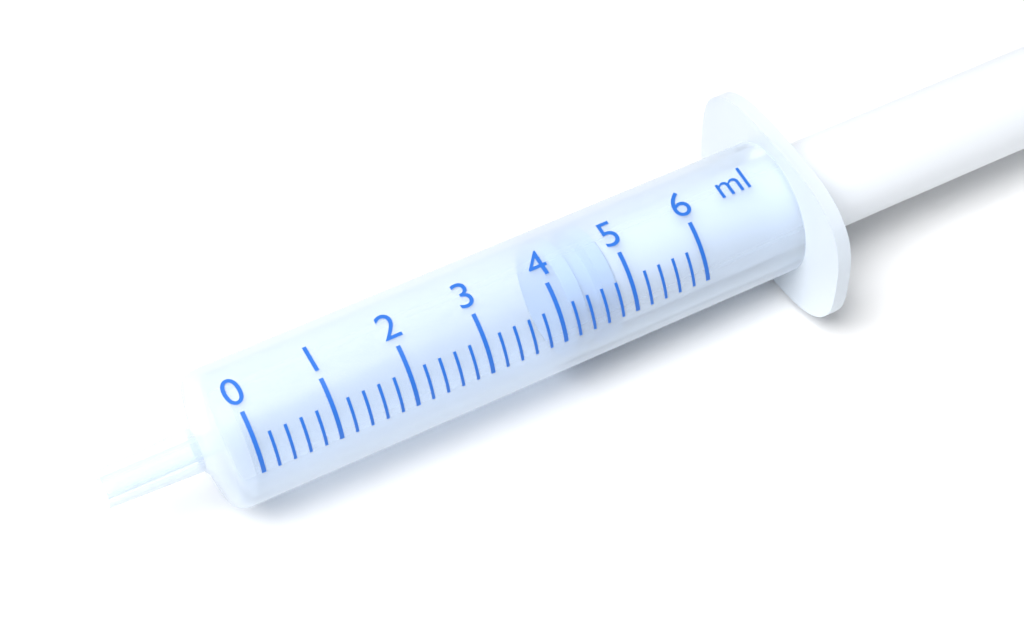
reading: 4.2 ml
